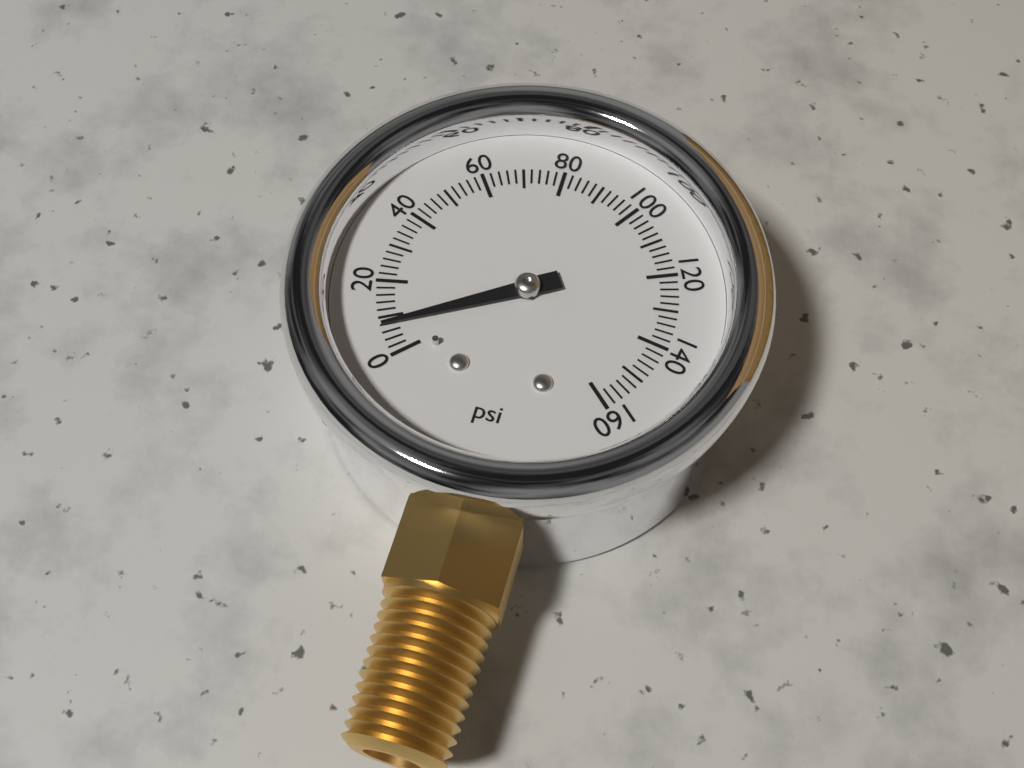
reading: 8 psi
